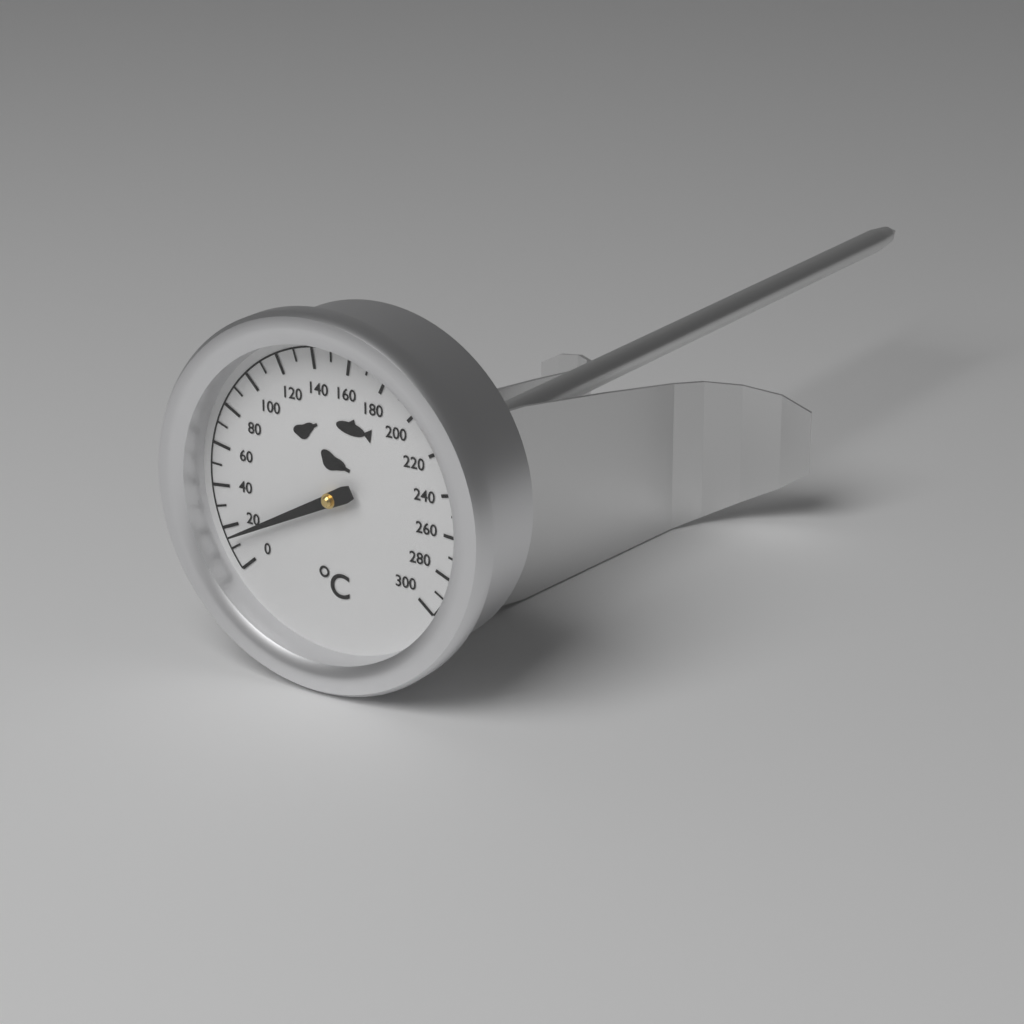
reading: 15 °C
